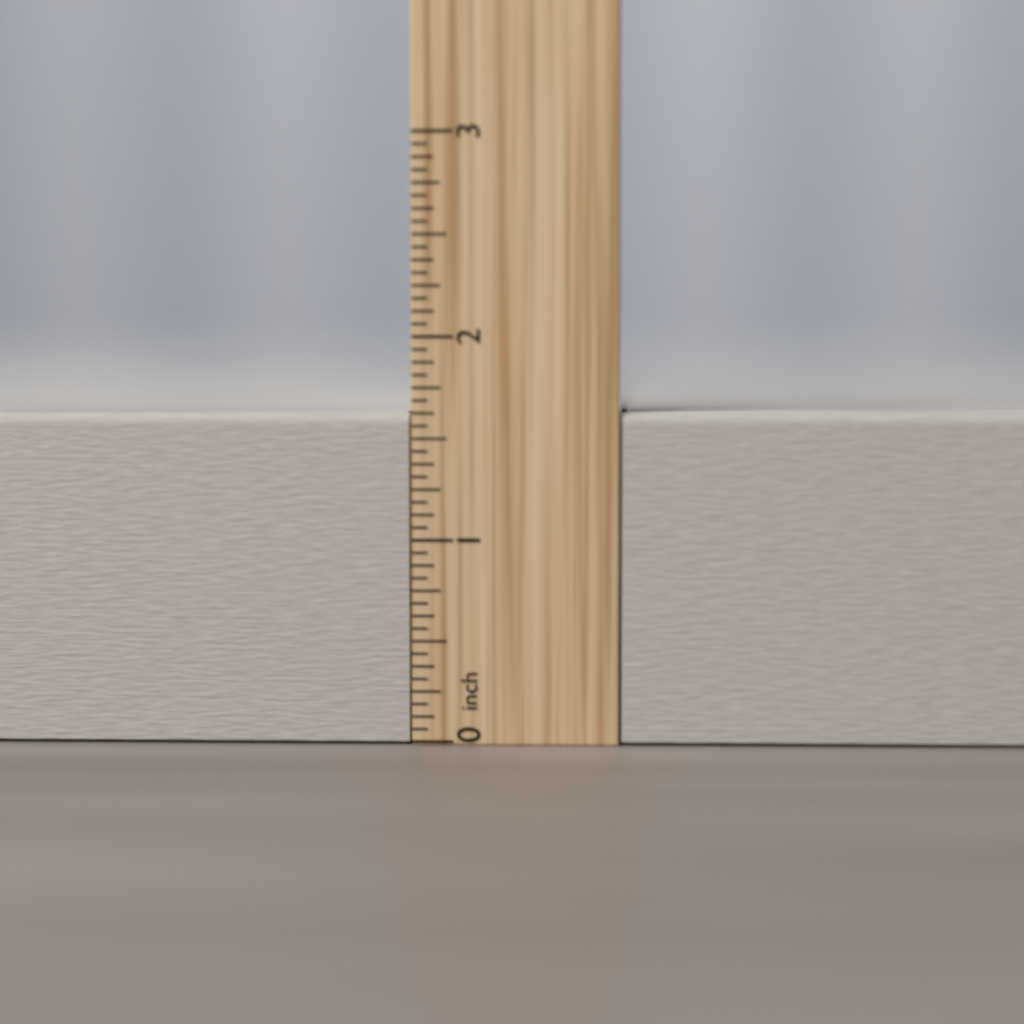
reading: 1.6250 inch
